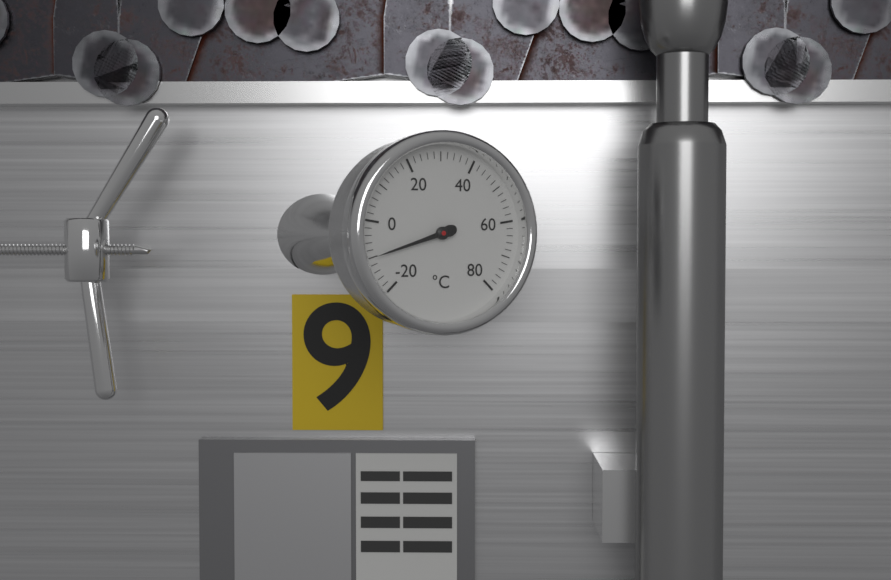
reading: -10 °C
